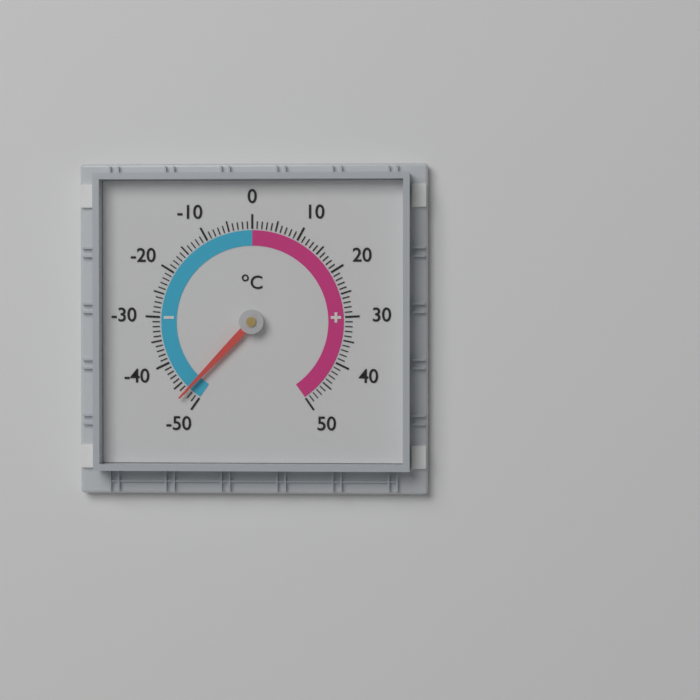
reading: -47 °C
